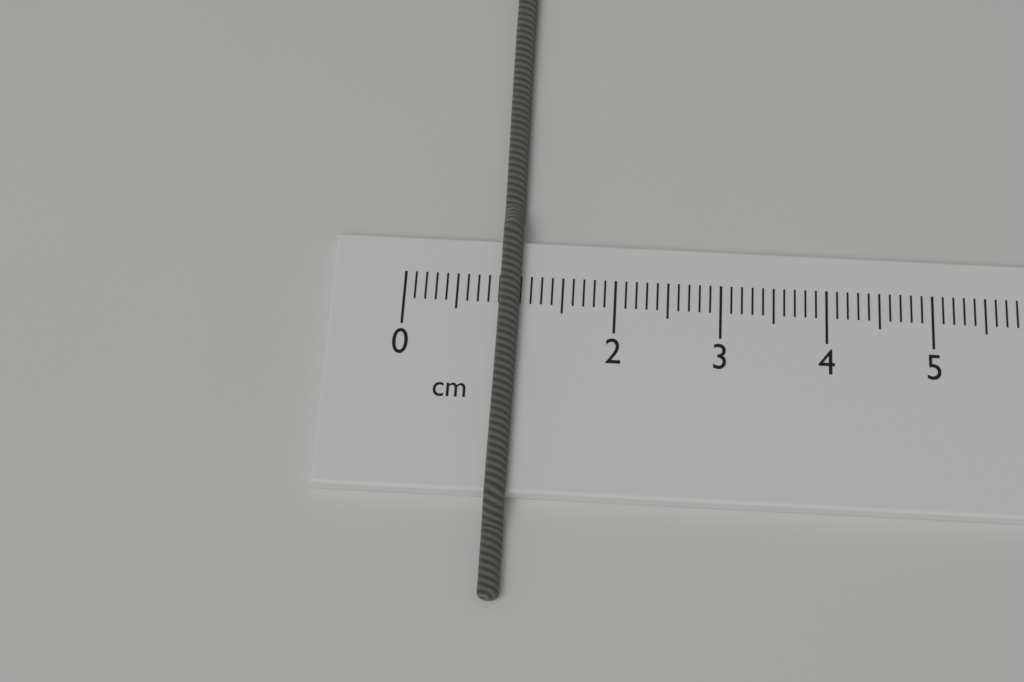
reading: 1.1 cm
